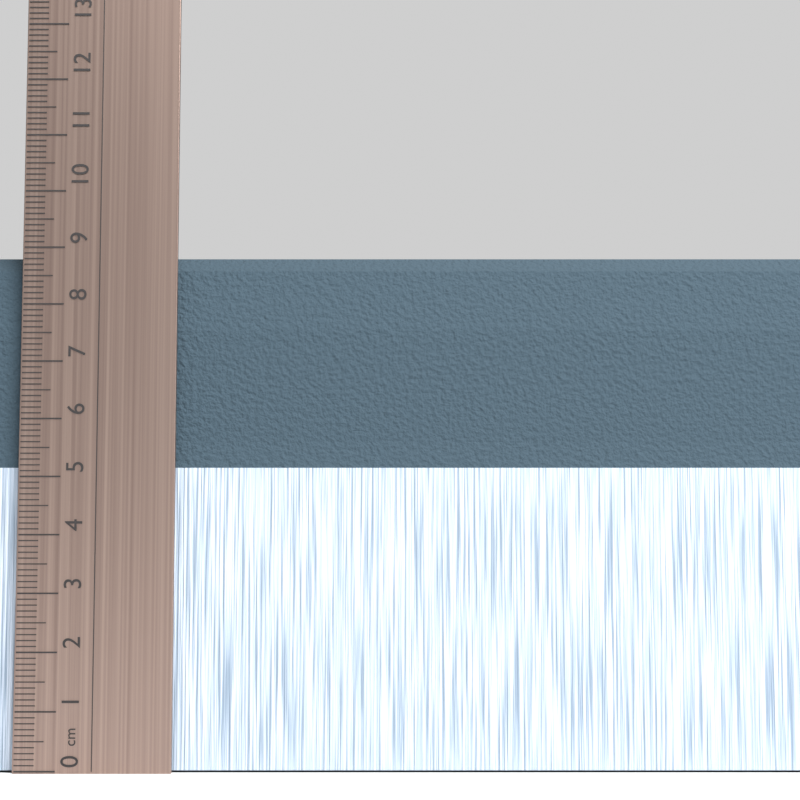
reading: 8.9 cm
